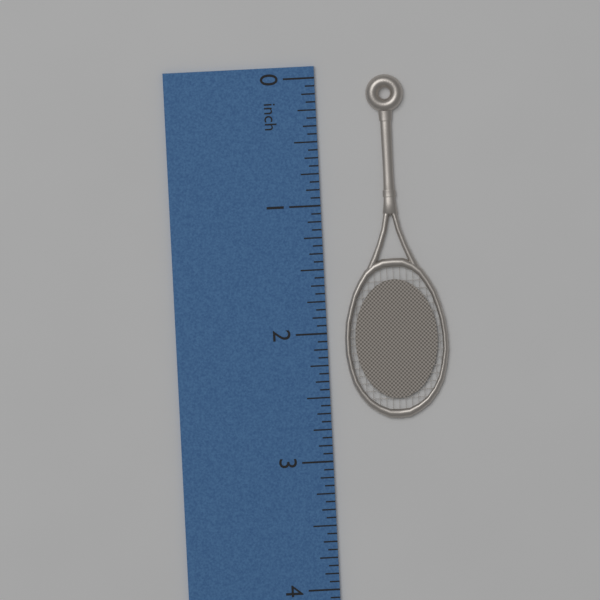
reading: 2.6875 inch
